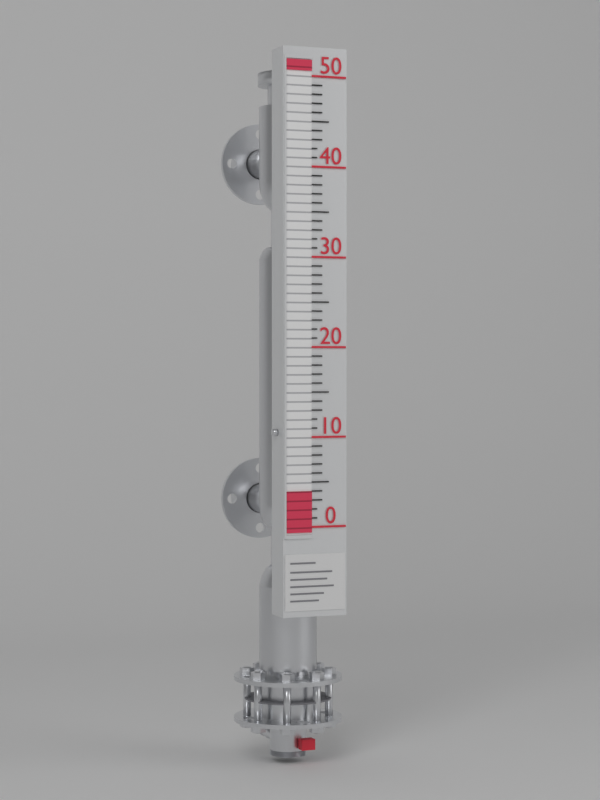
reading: 4 (no unit)
